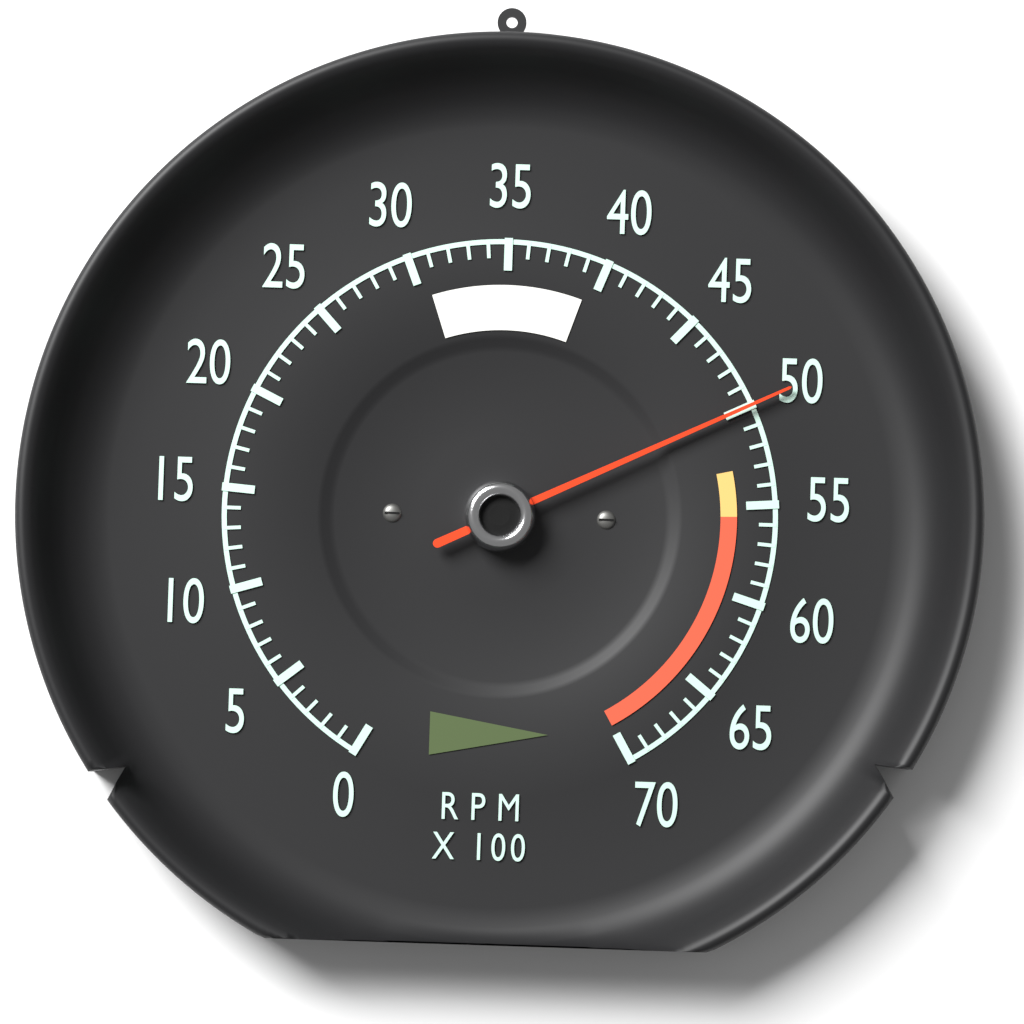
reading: 5000 RPM
